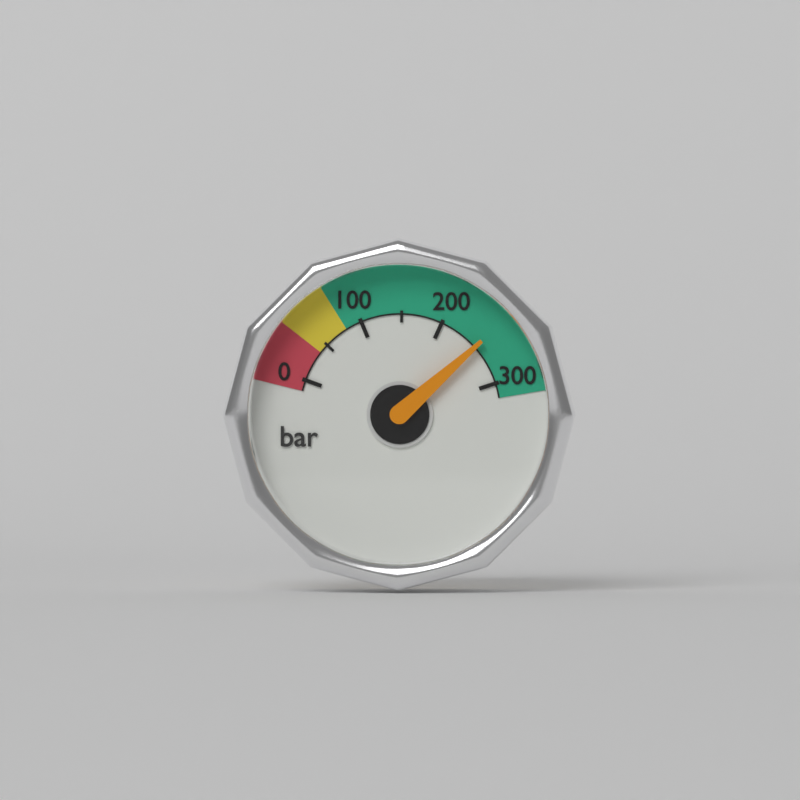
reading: 250 bar
